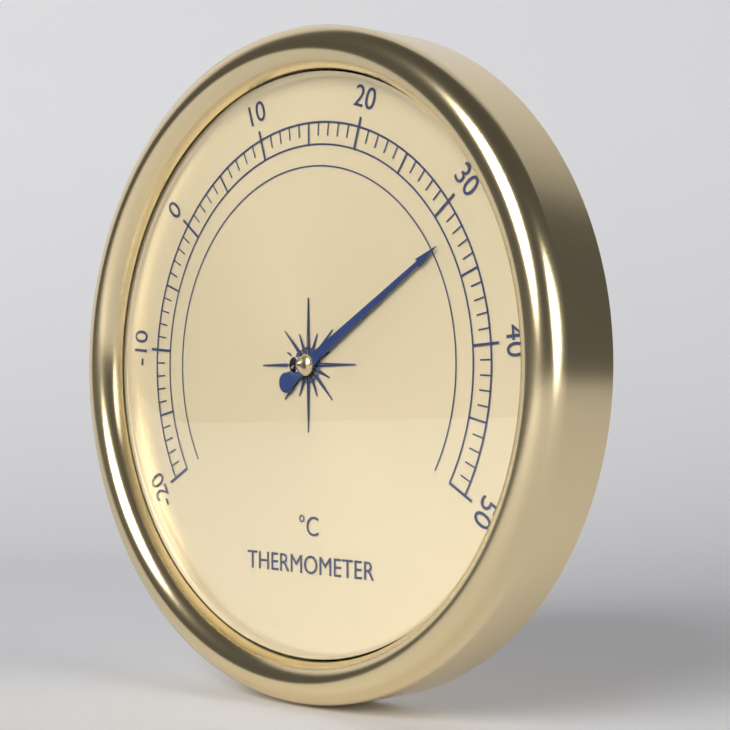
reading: 32 °C
